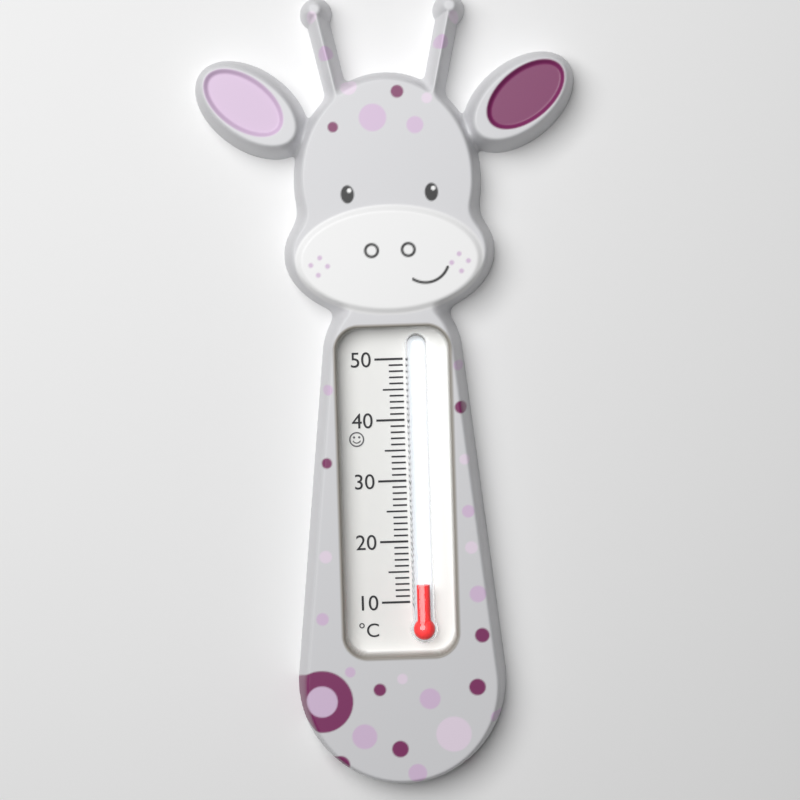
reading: 13 °C
